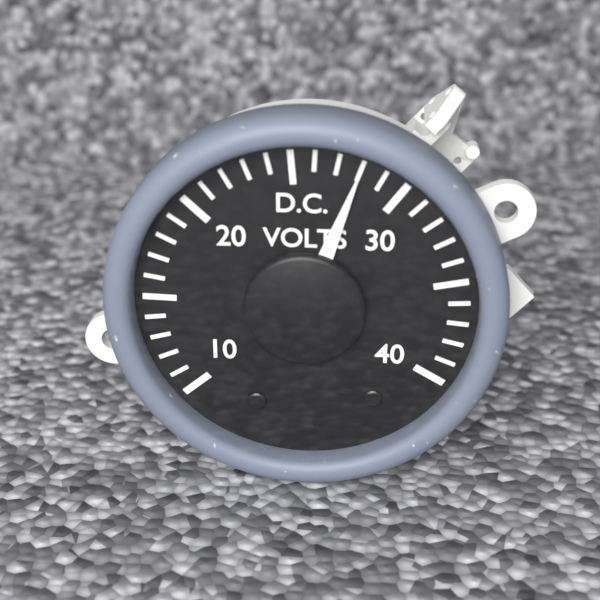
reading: 28 V
